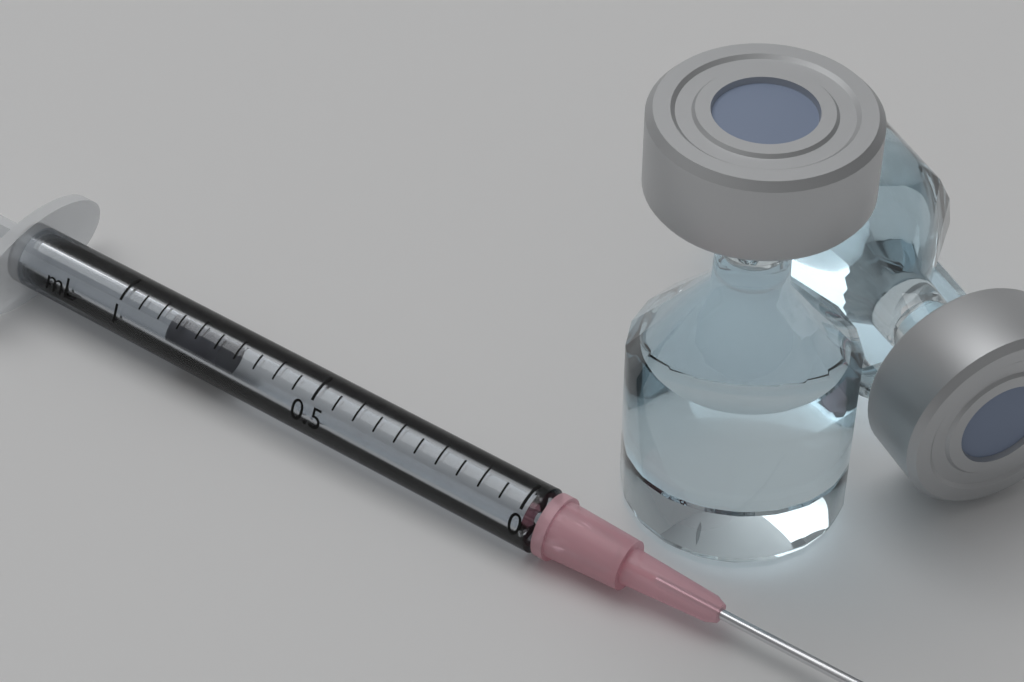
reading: 0.75 mL
